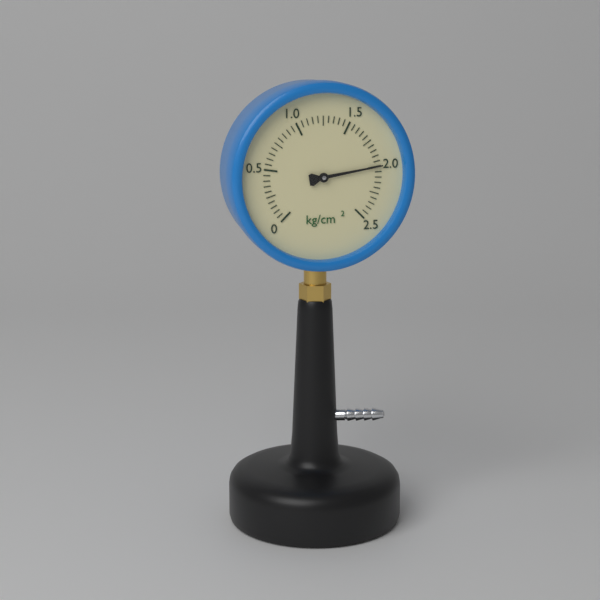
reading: 2.00 kg/cm²
